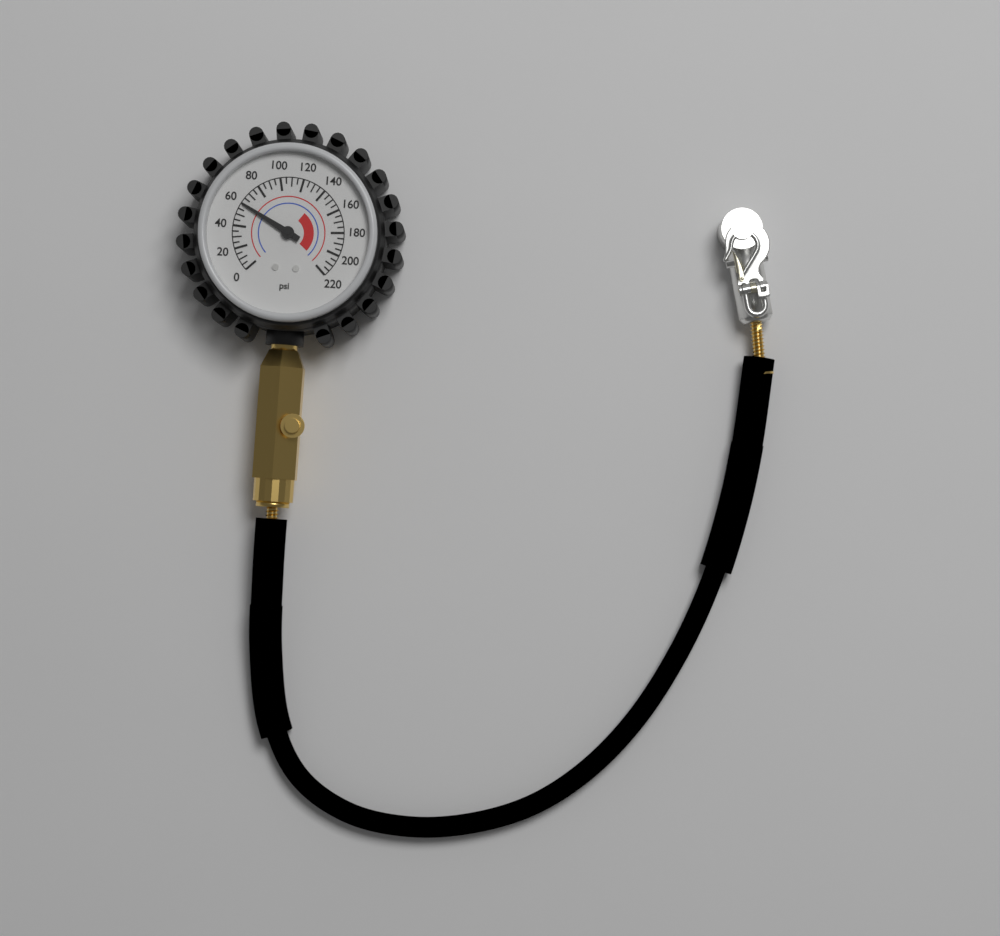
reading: 60 psi
